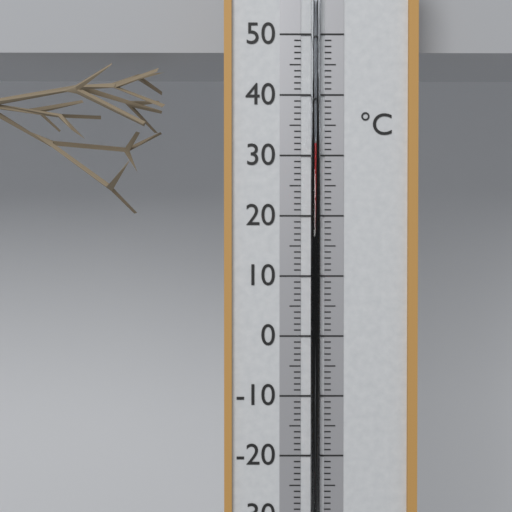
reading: 32 °C
